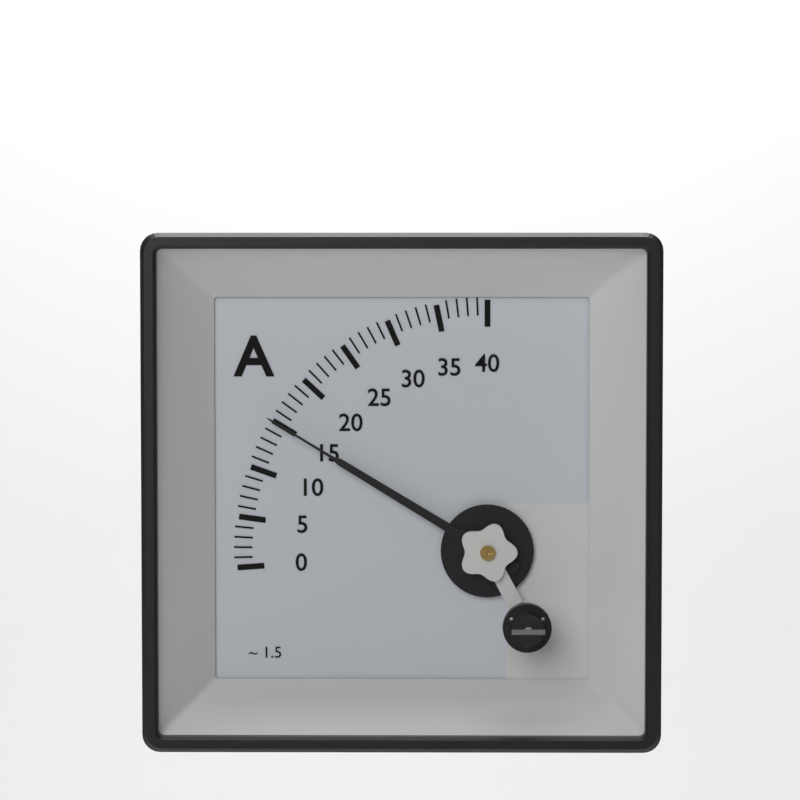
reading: 15 A
